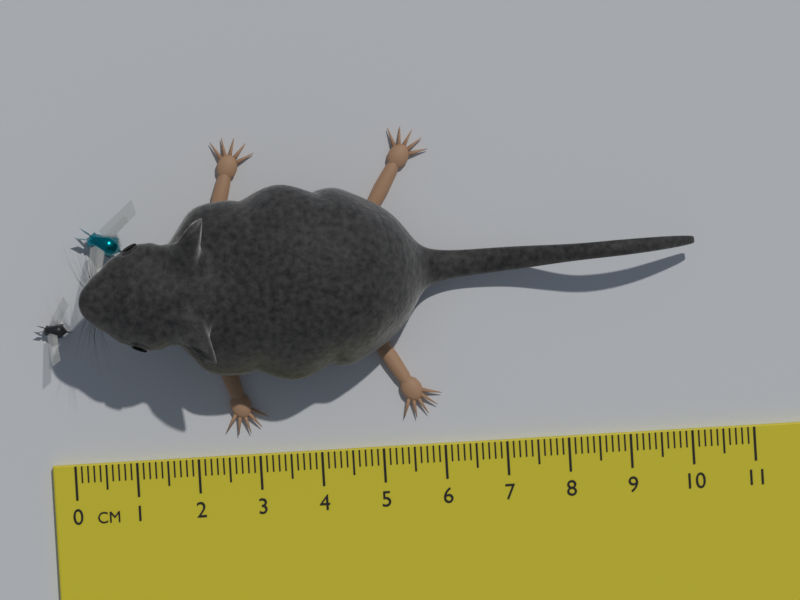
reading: 10.2 cm
